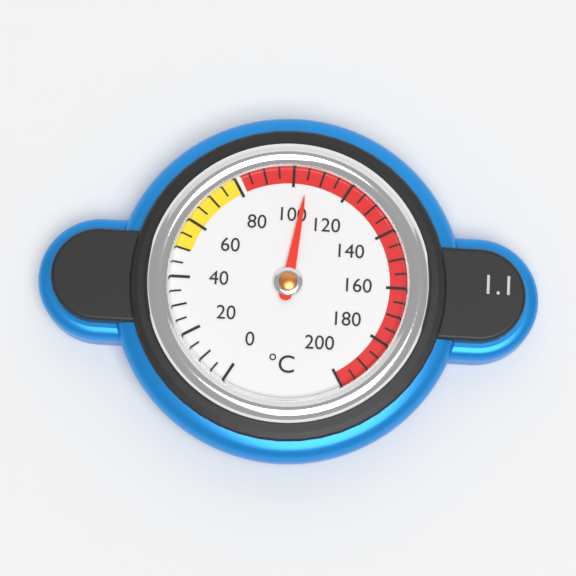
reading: 105 °C
